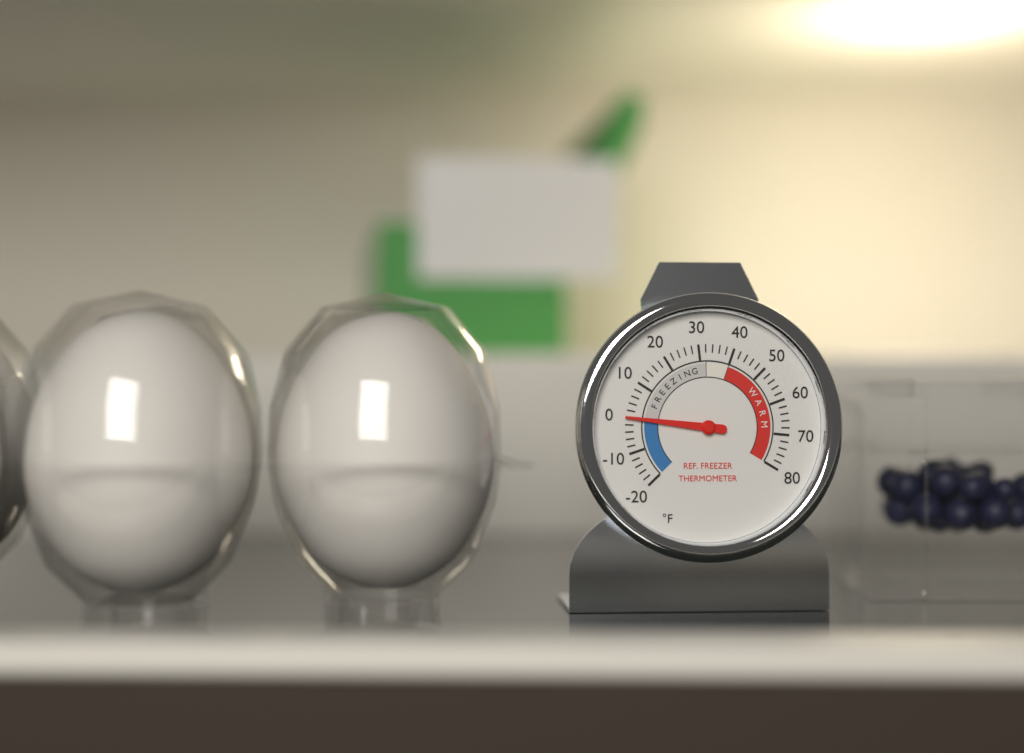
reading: 0 °F
